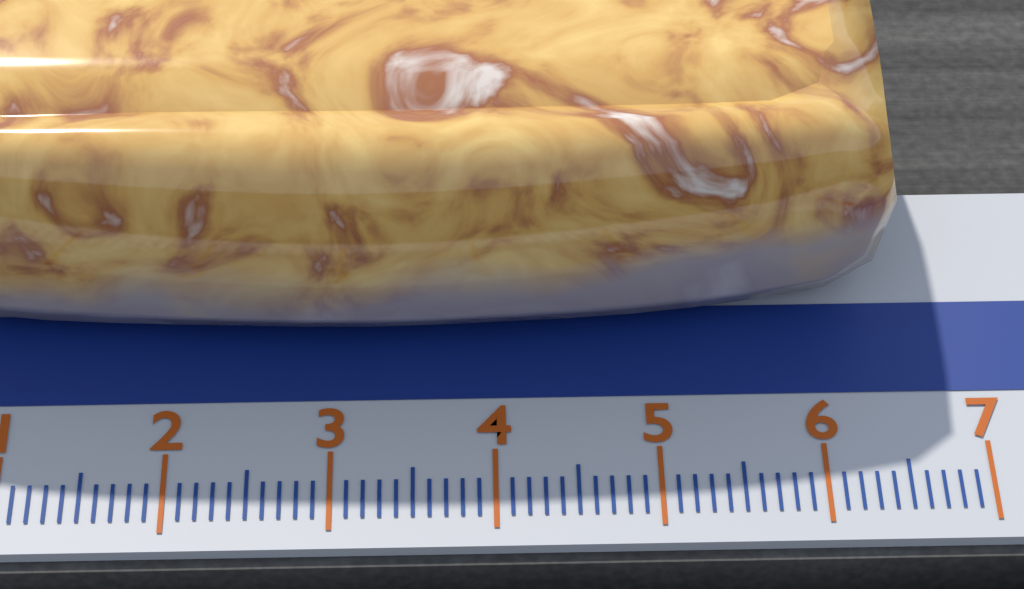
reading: 6.5 cm
